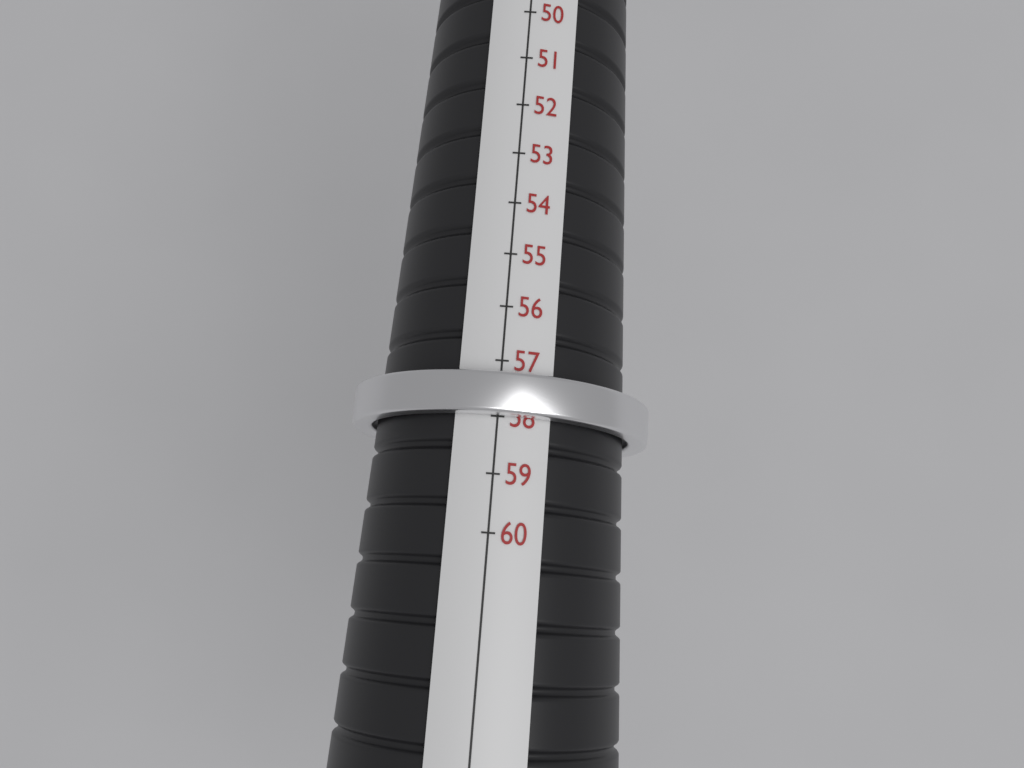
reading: 58 mm
